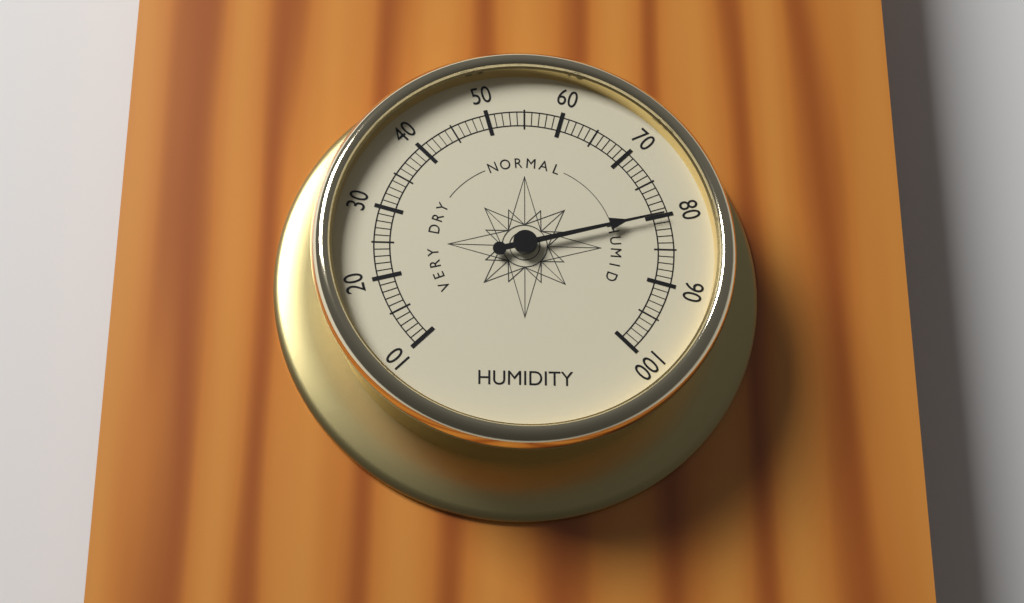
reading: 80 (no unit)
